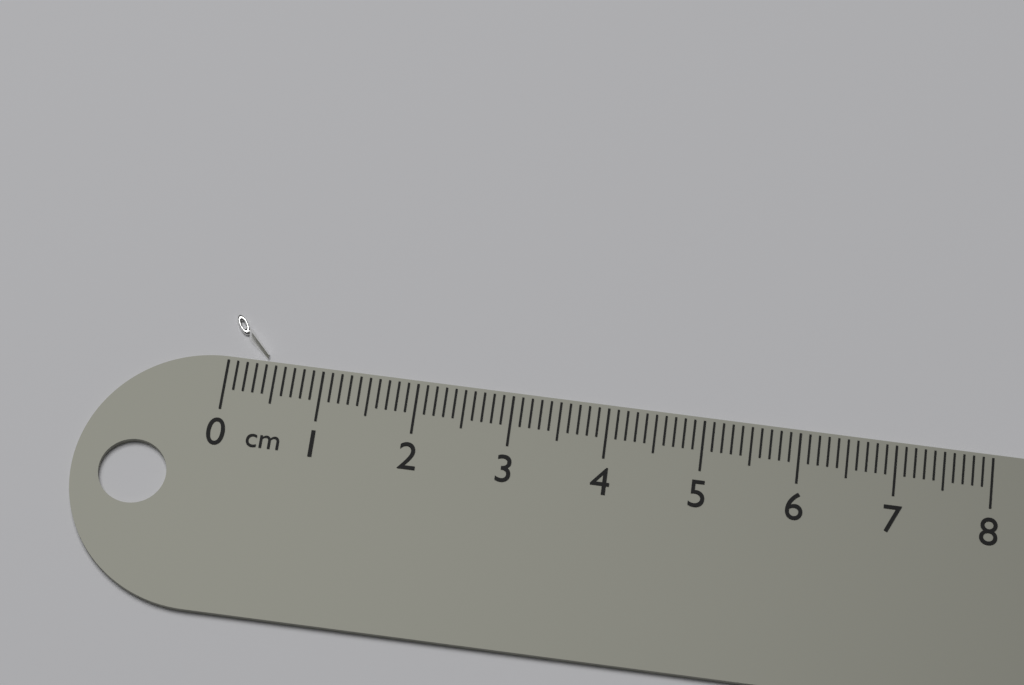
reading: 0.4 cm
